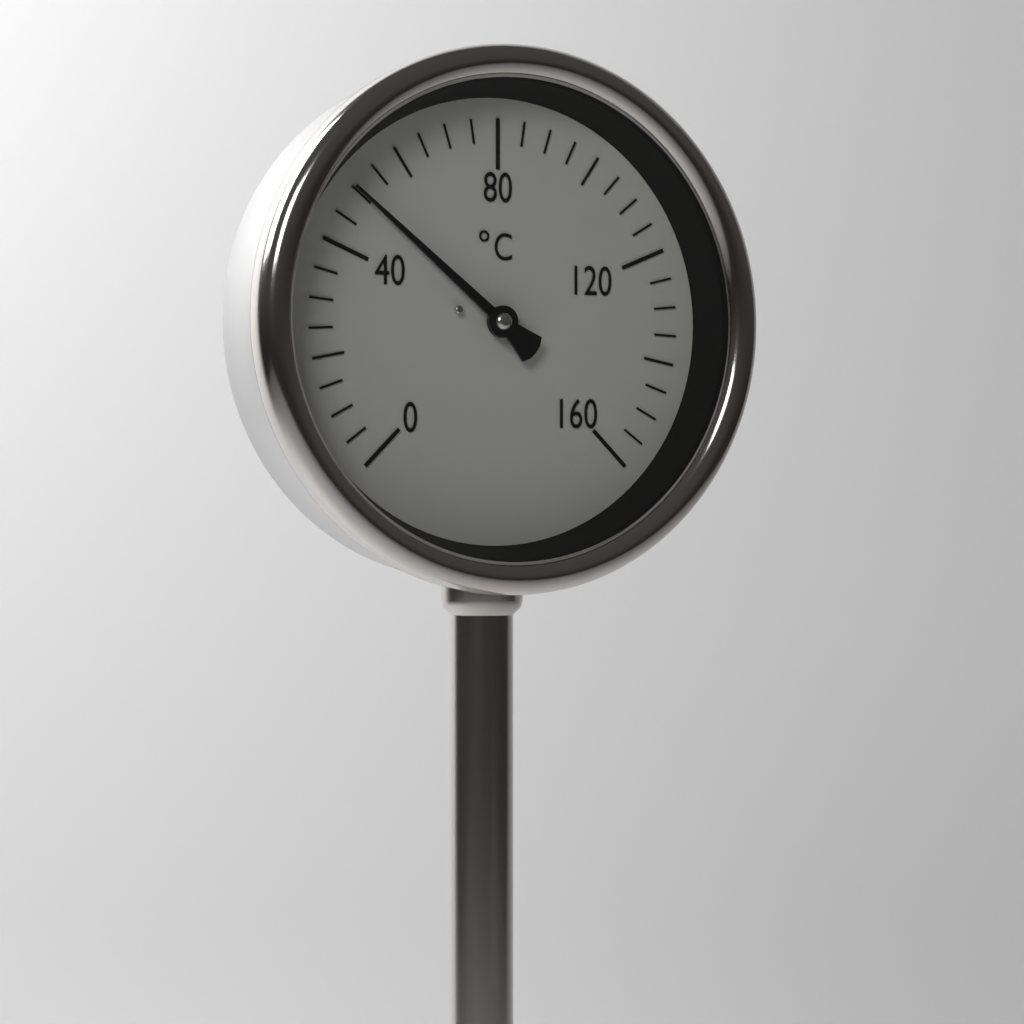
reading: 50 °C
